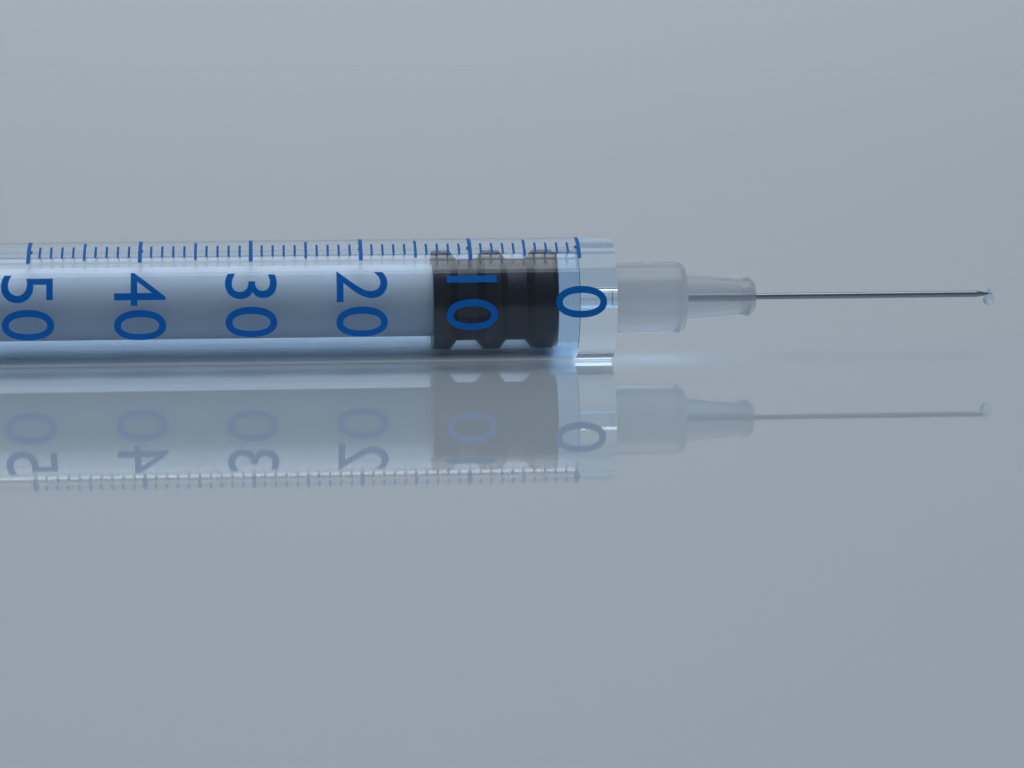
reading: 2 (no unit)
